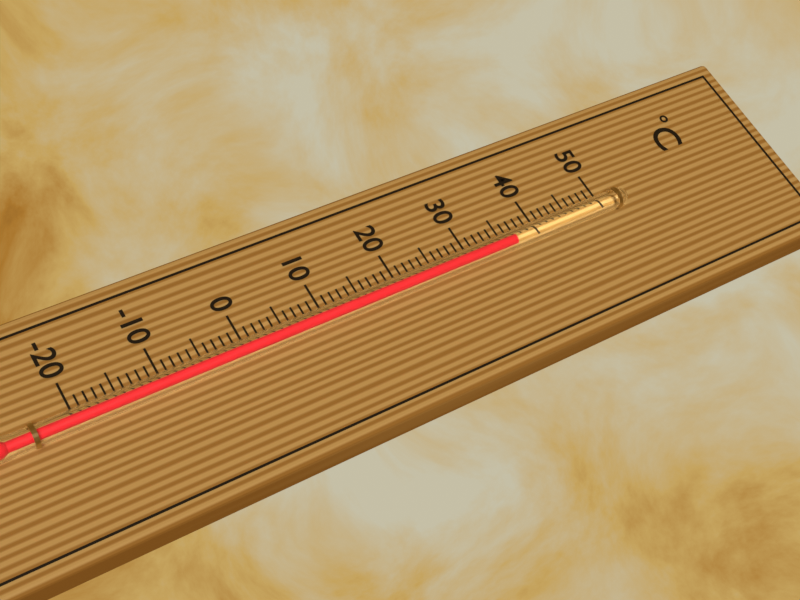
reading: 36 °C
